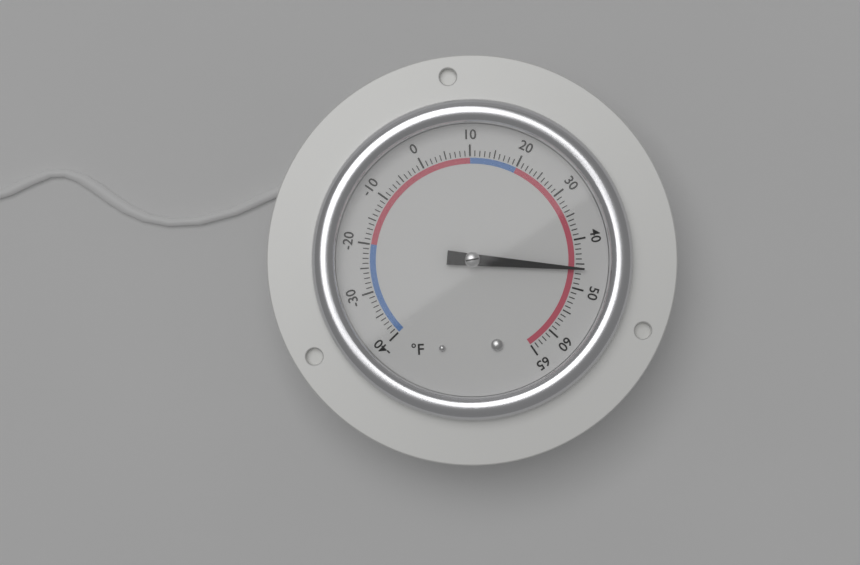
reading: 46 °F
